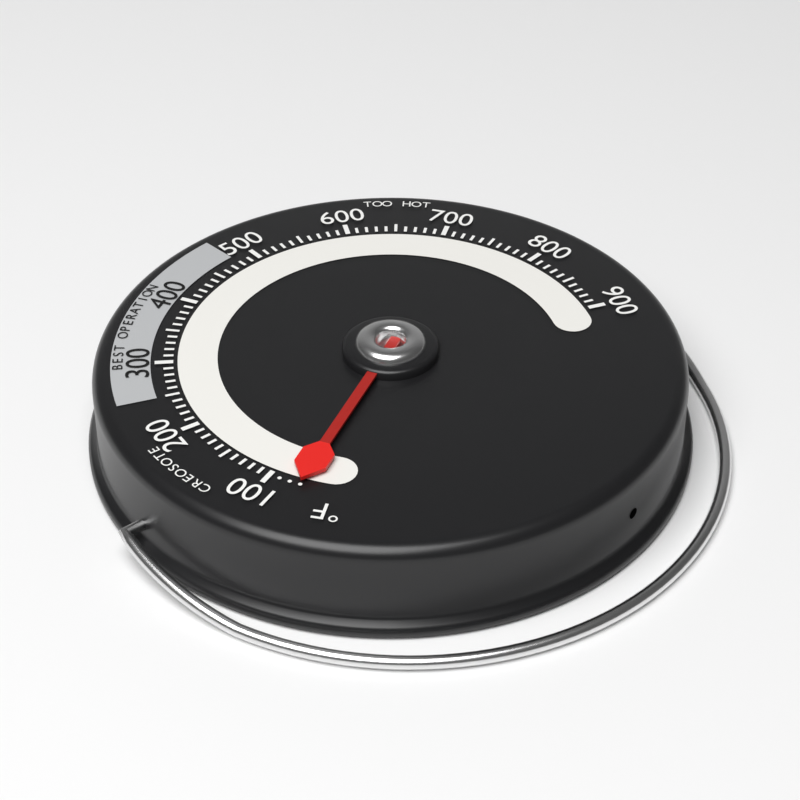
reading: 70 °F
